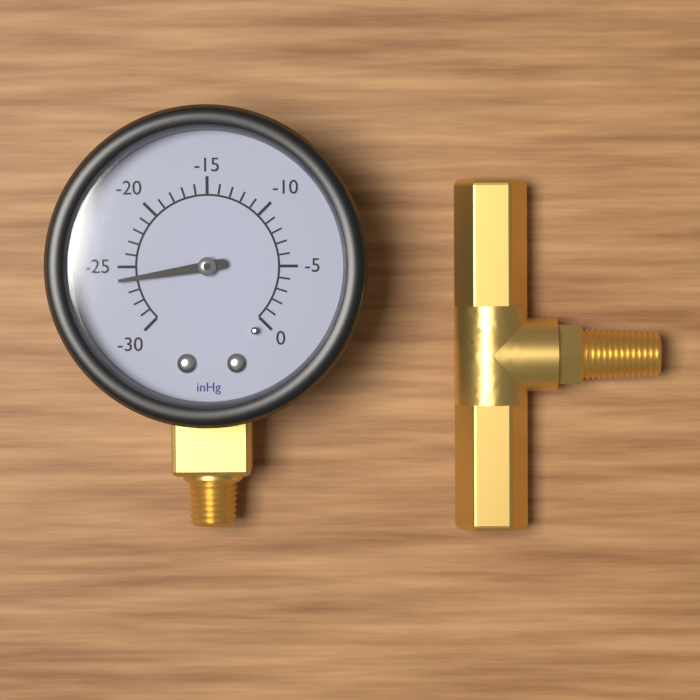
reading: -26 inHg
